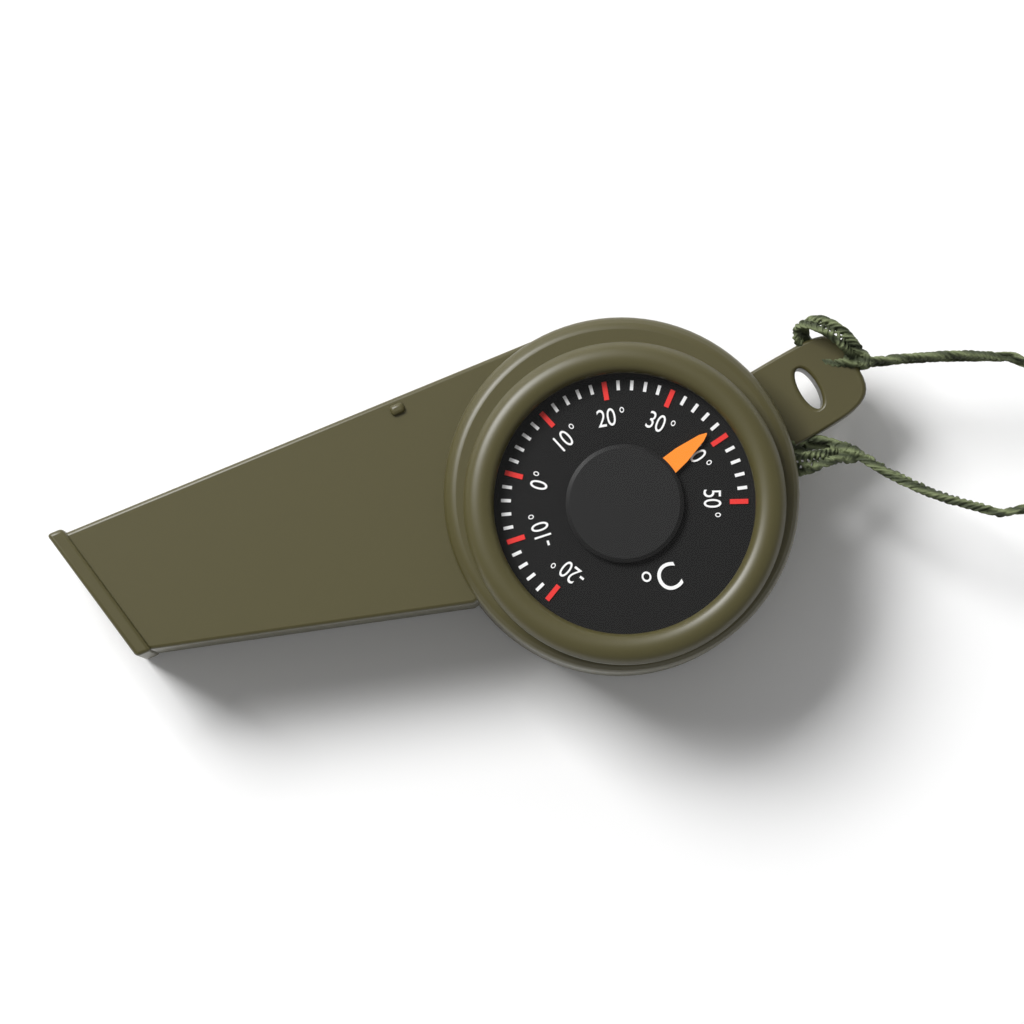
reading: 38 °C
